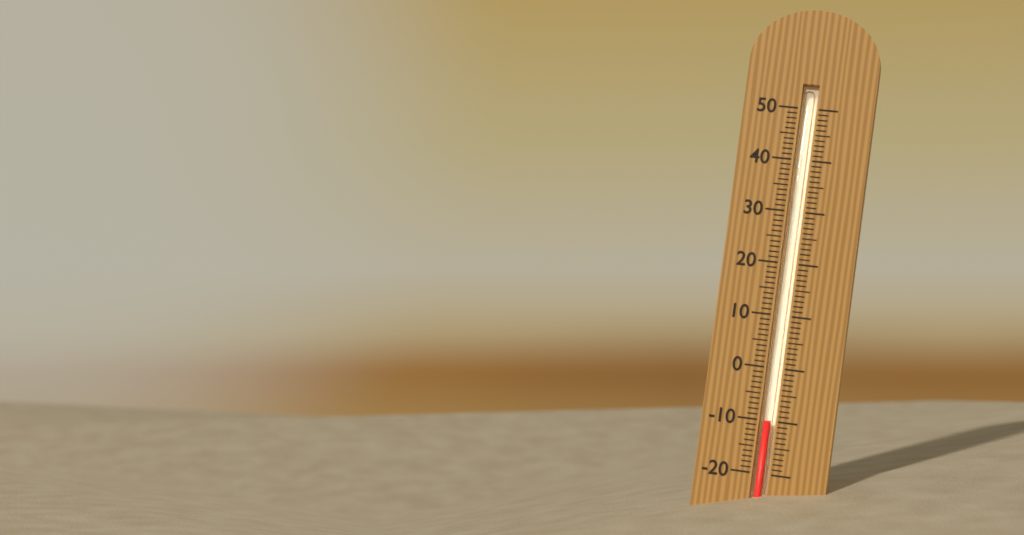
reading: -10 (no unit)
